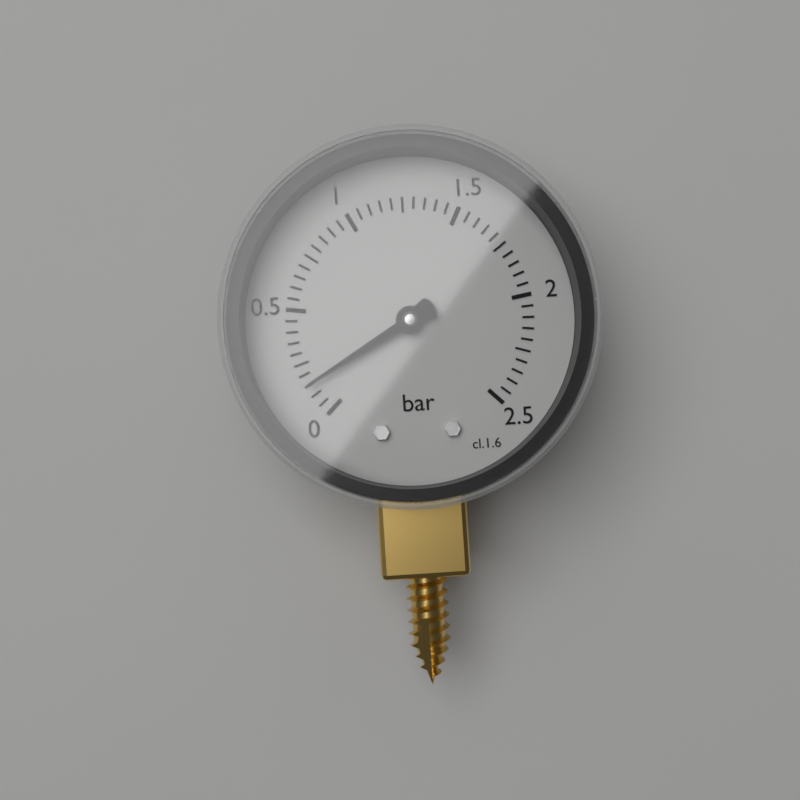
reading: 0.15 bar
